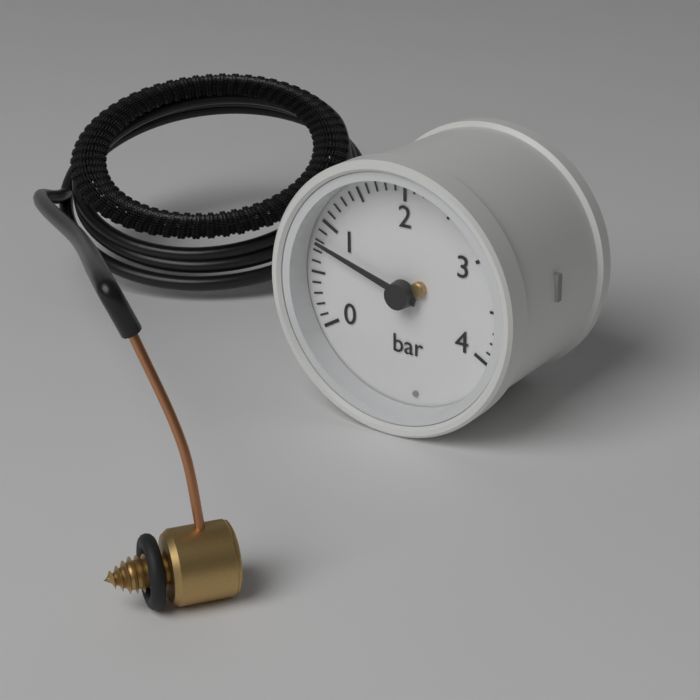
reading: 0.8 bar
